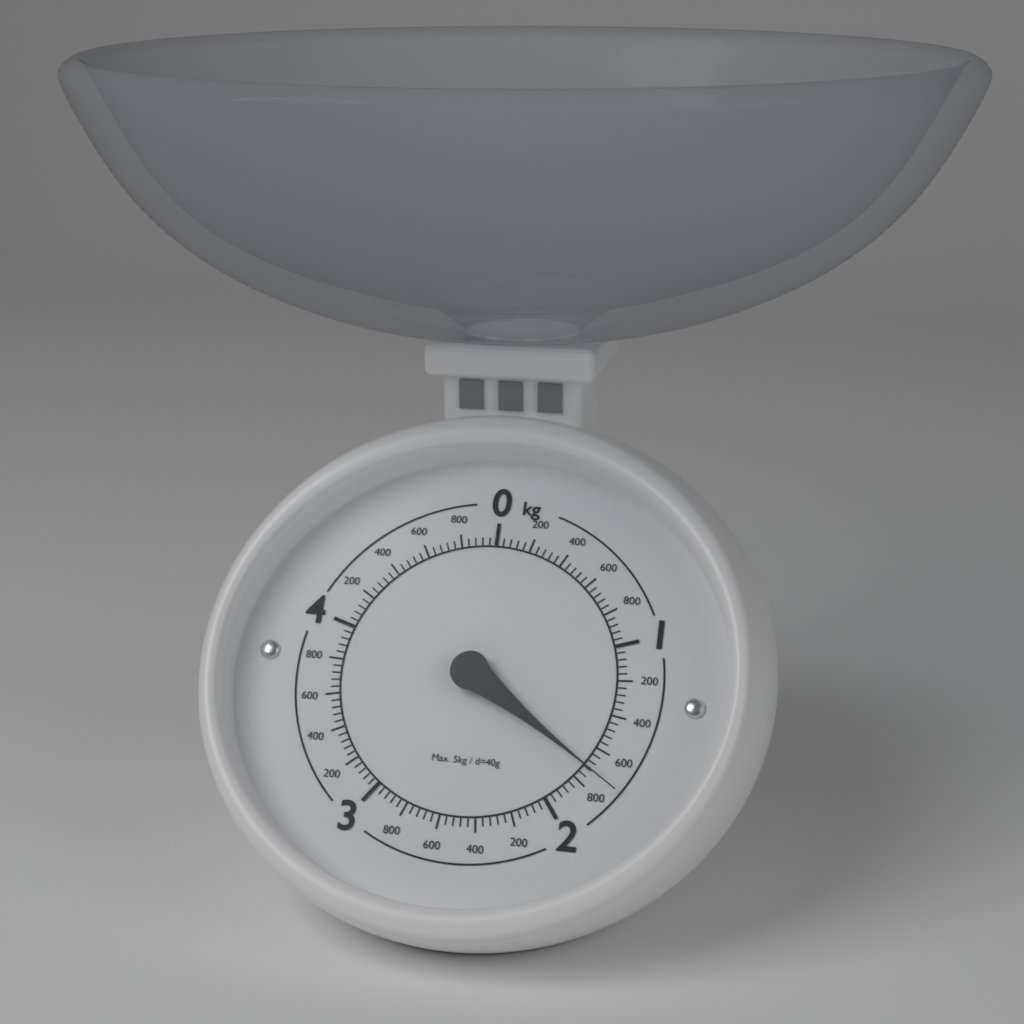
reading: 1.72 kg
